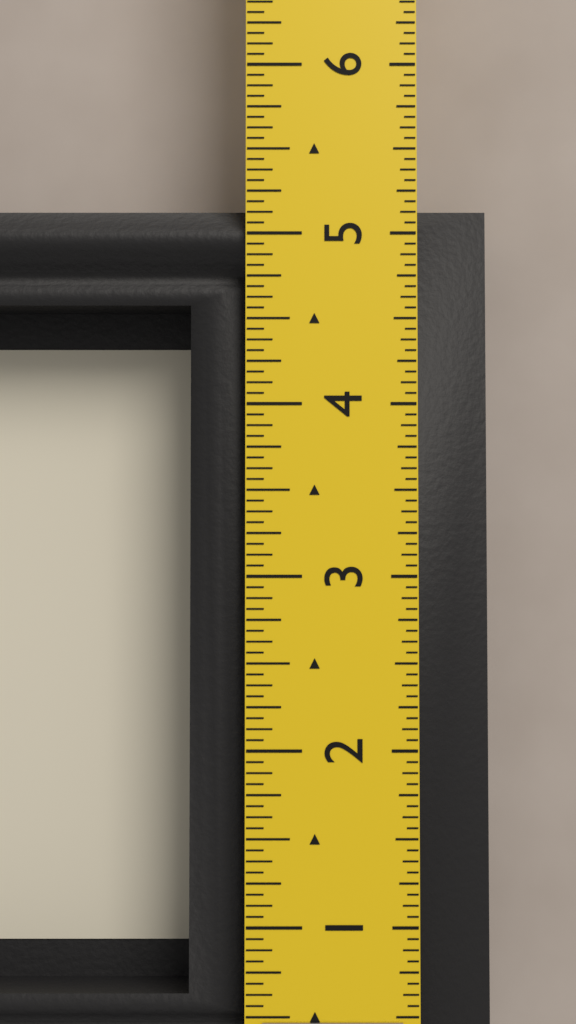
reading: 5.1875 in
